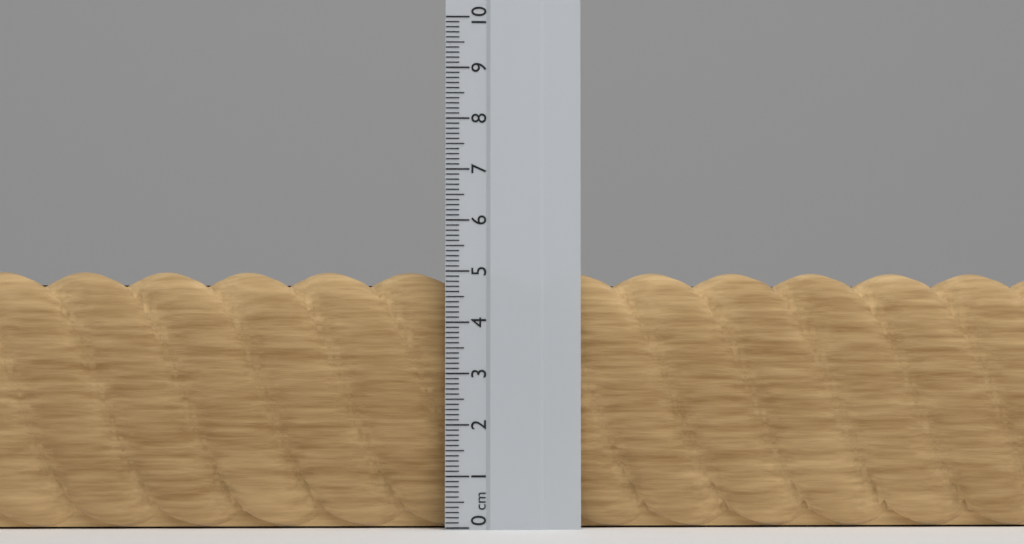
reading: 5.0 cm
